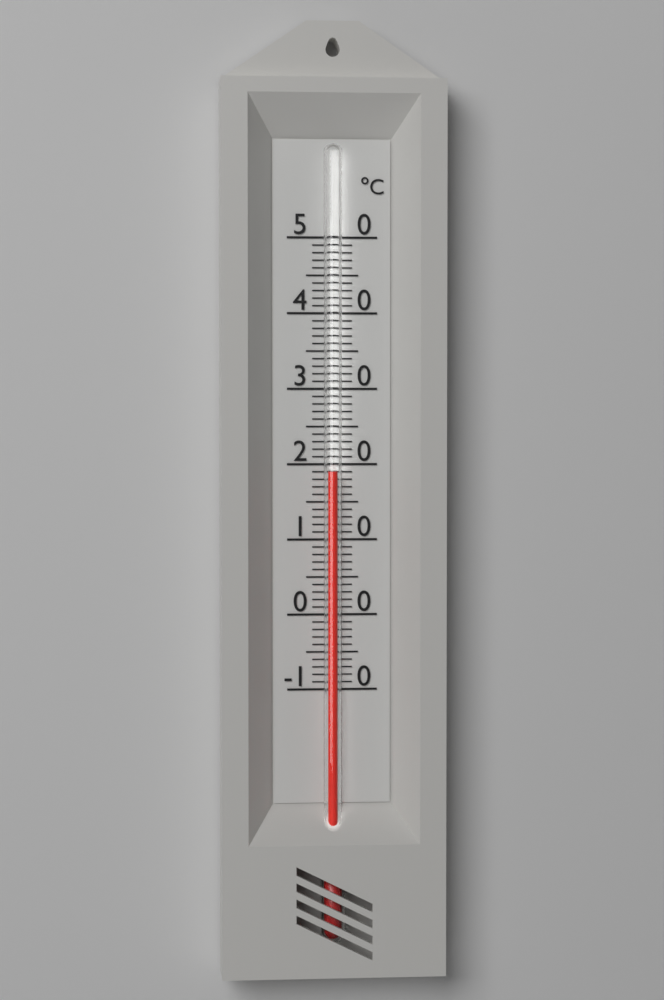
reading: 19 °C
